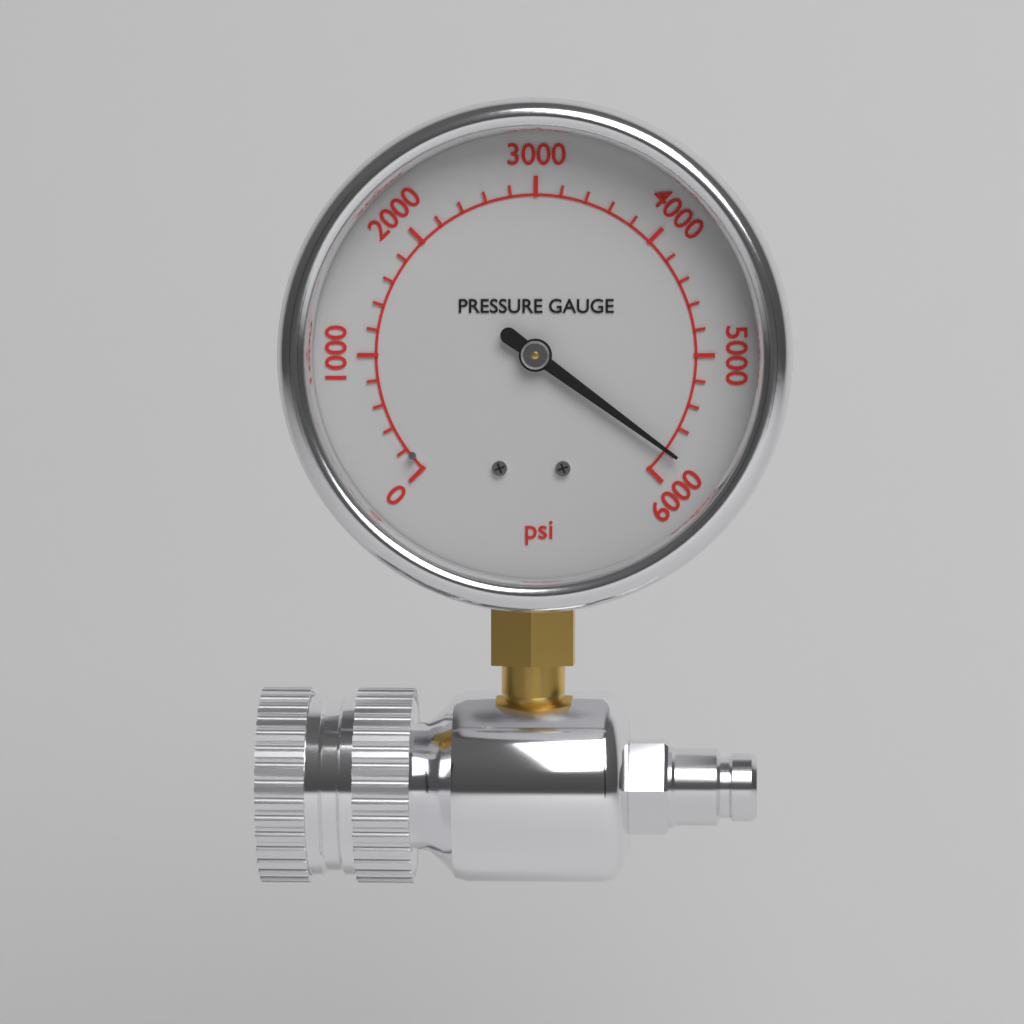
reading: 5800 psi
